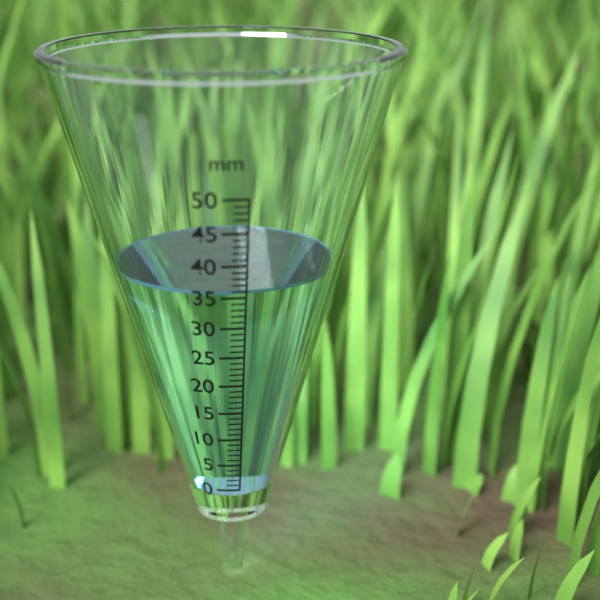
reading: 36 mm
